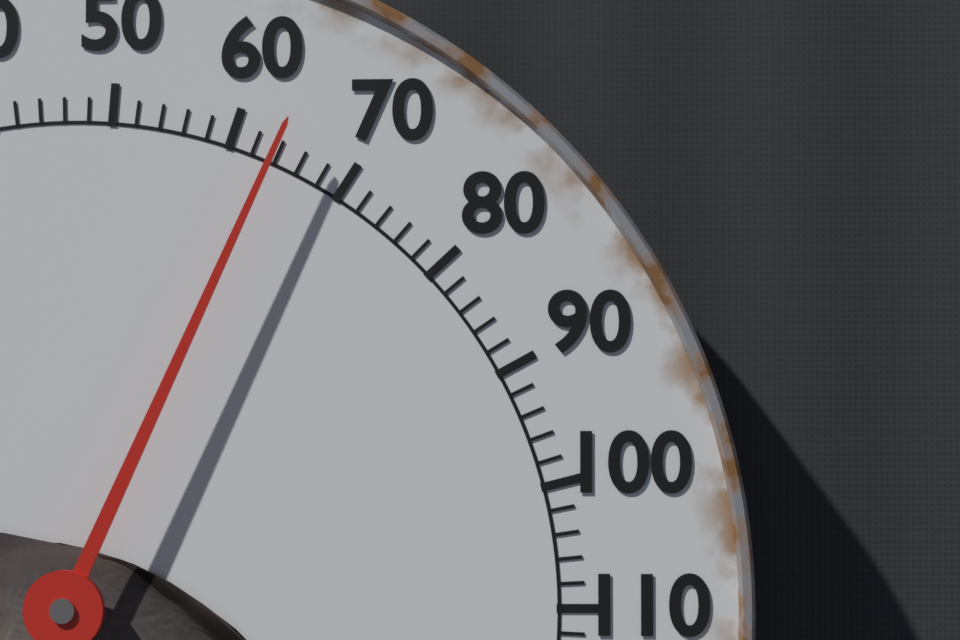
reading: 64 °F
